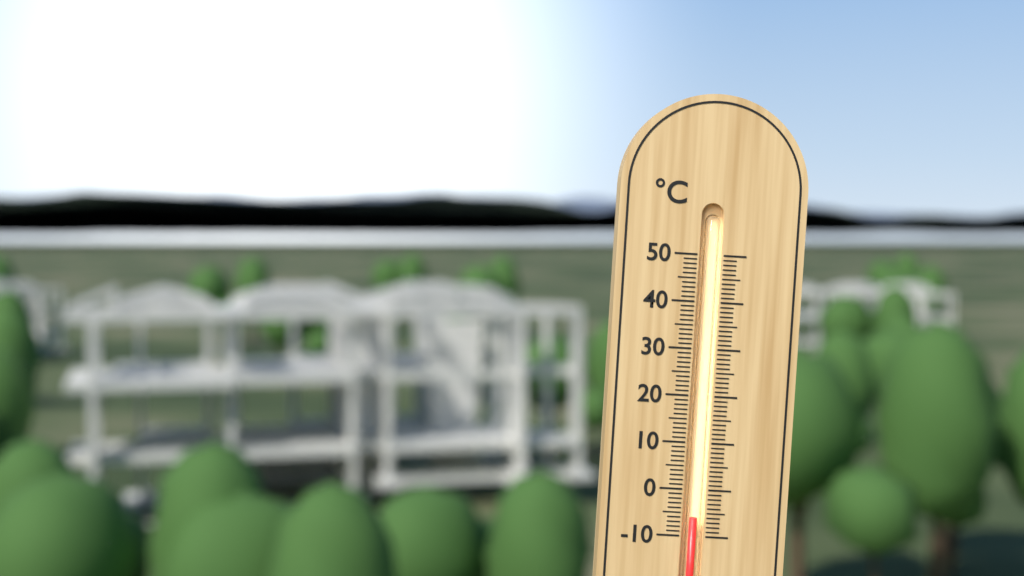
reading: -6 °C
